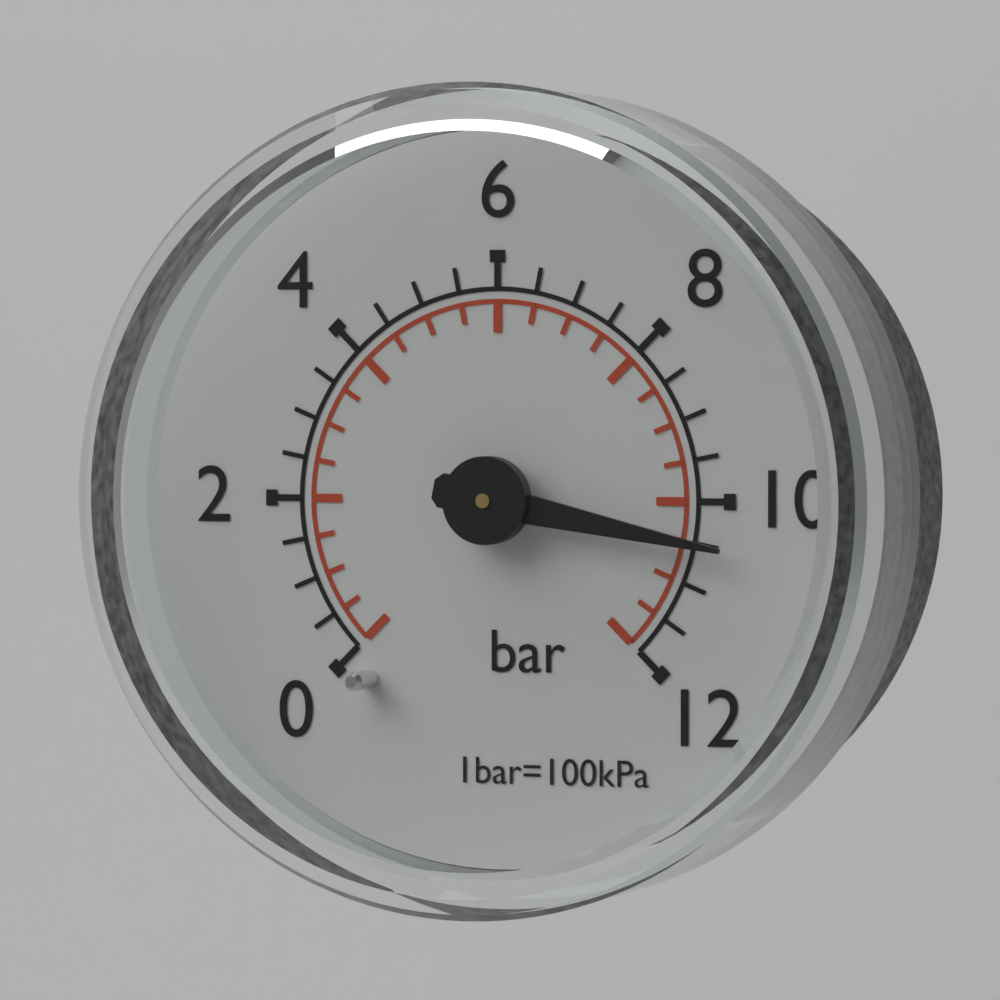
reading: 10.5 bar
